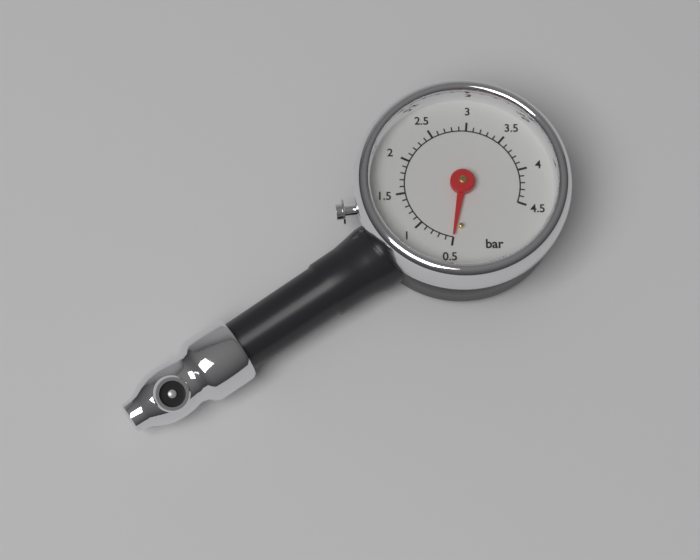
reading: 0.5 bar
